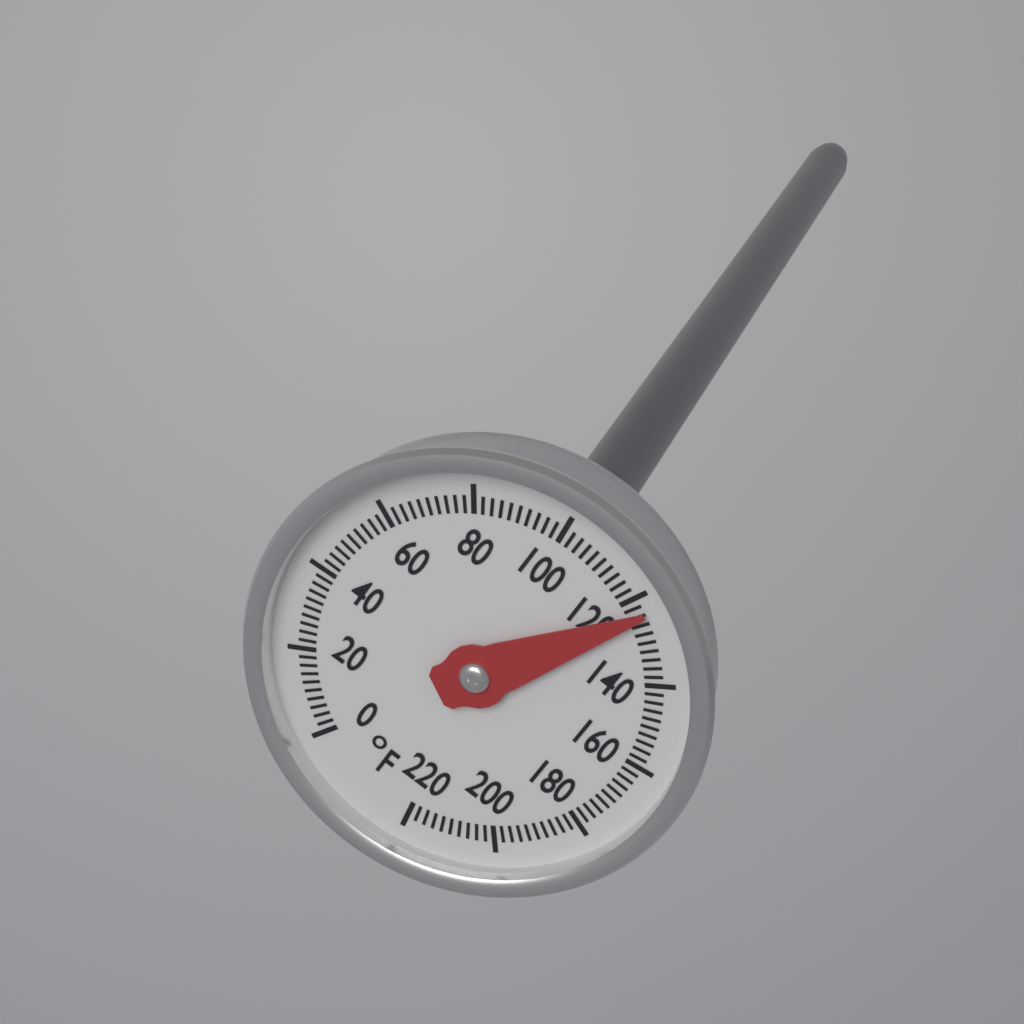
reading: 124 °F
